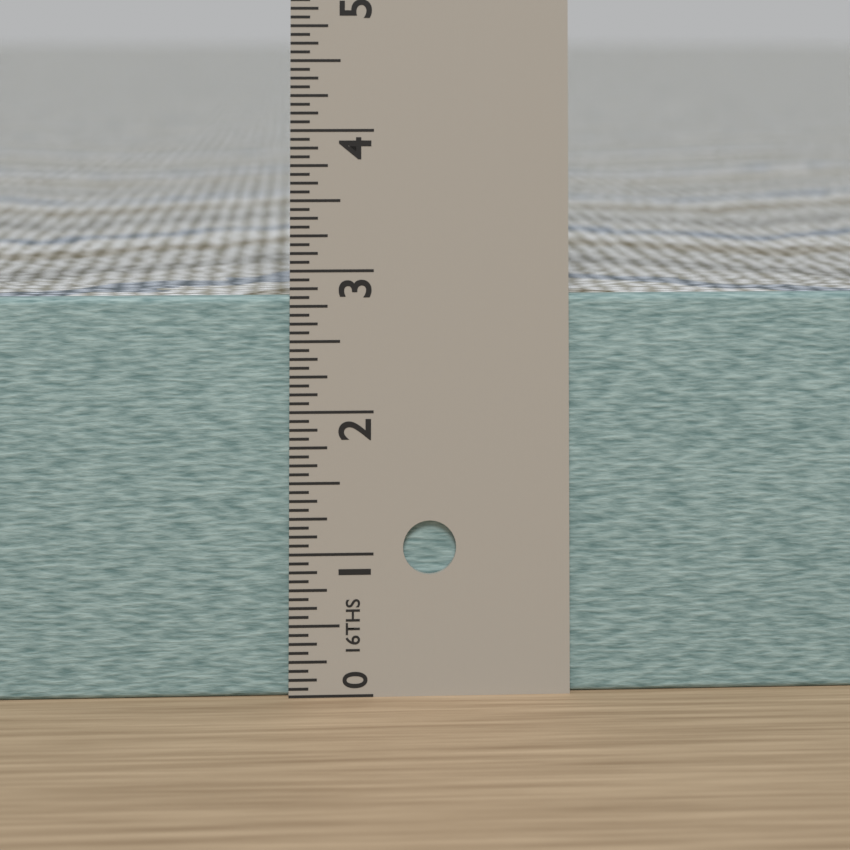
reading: 2.8125 in
